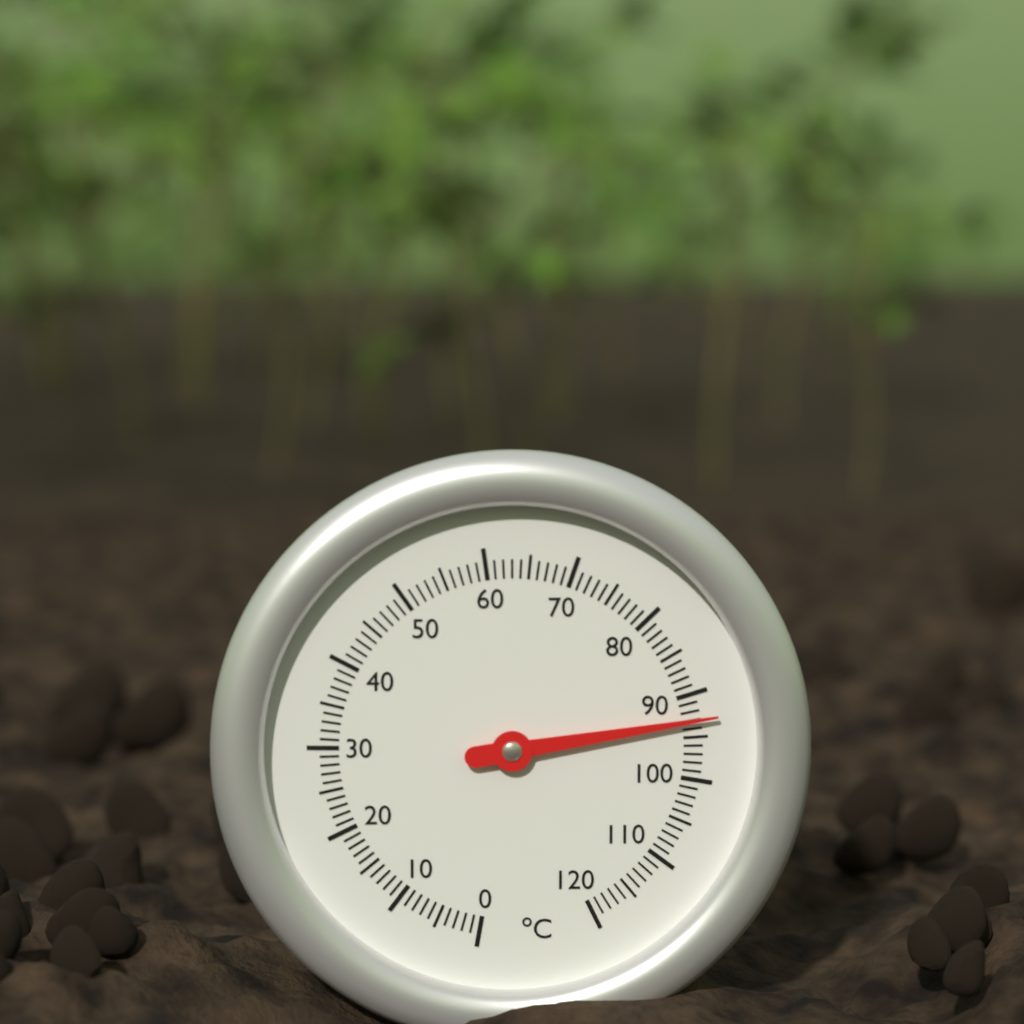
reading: 93 °C
